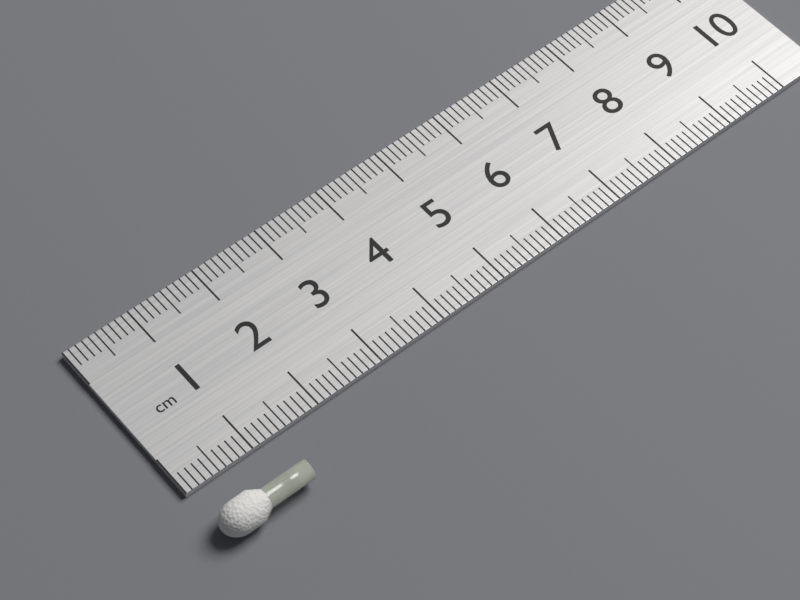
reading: 1.3 cm
